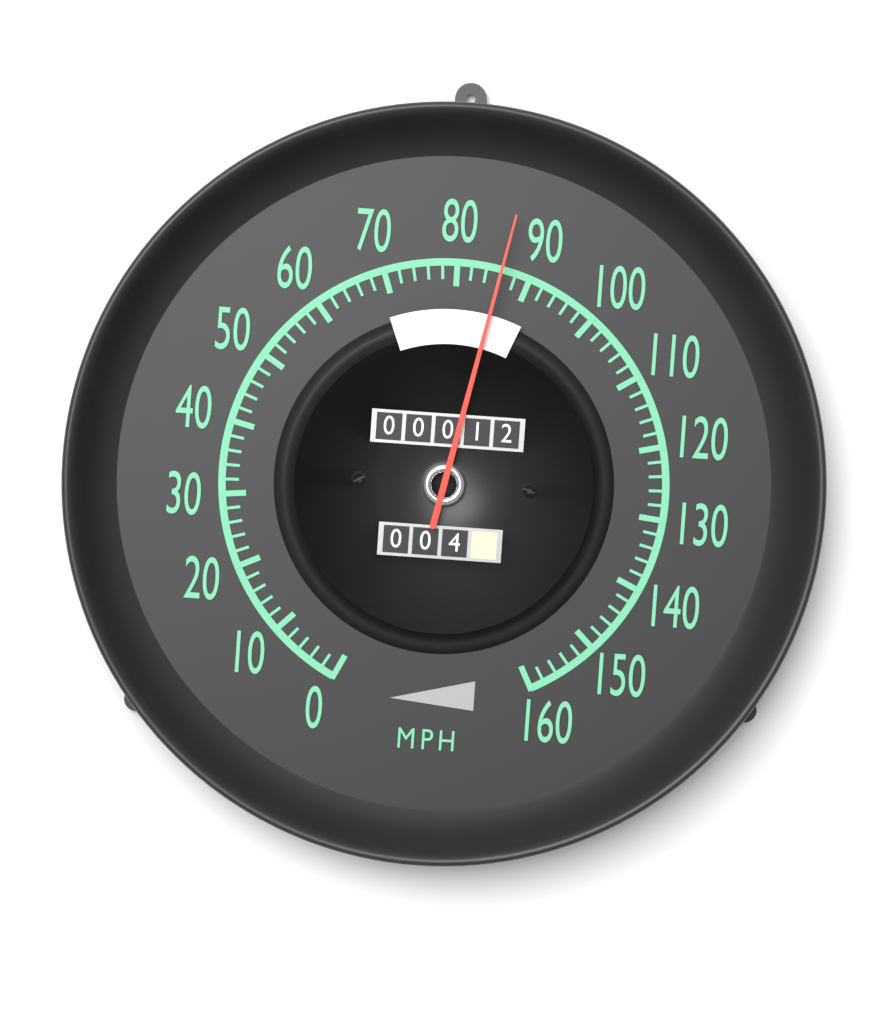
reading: 86 mph
